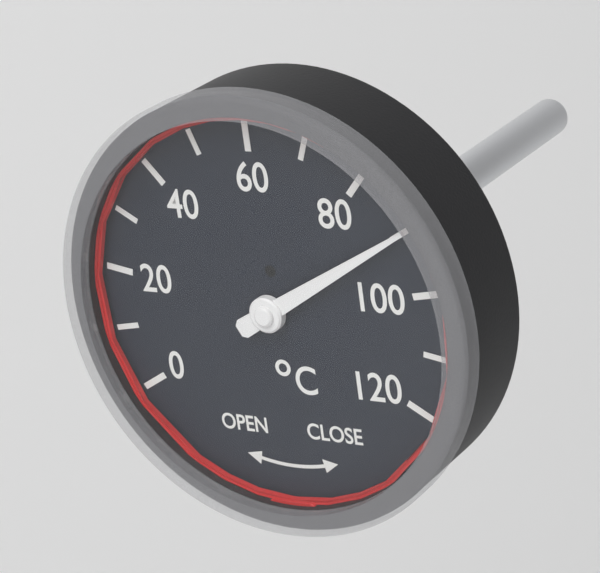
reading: 90 °C
